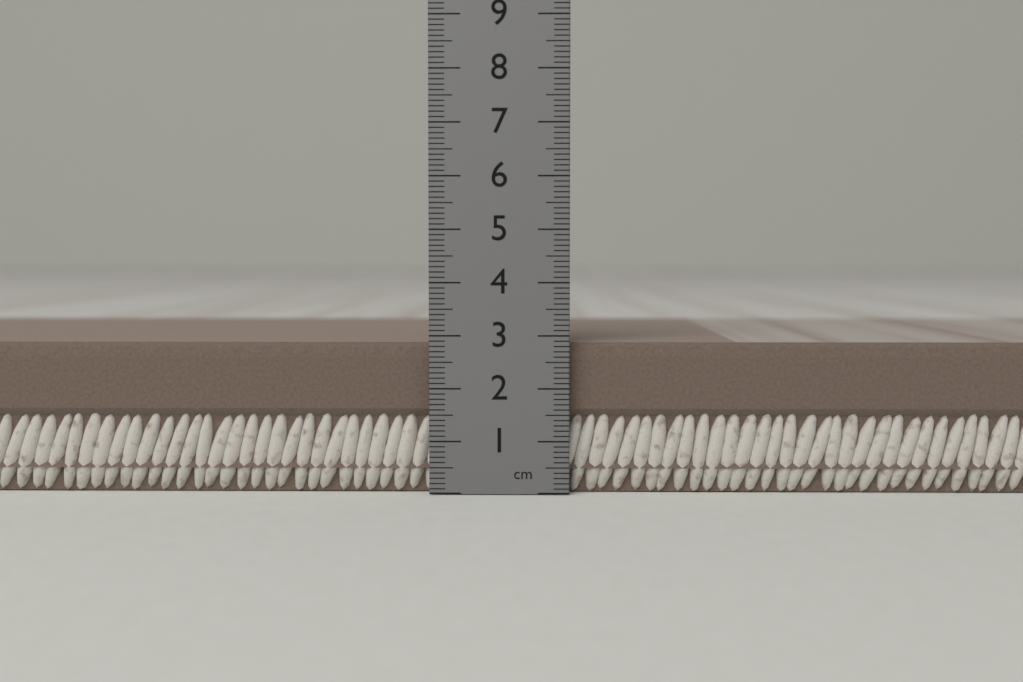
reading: 2.9 cm
